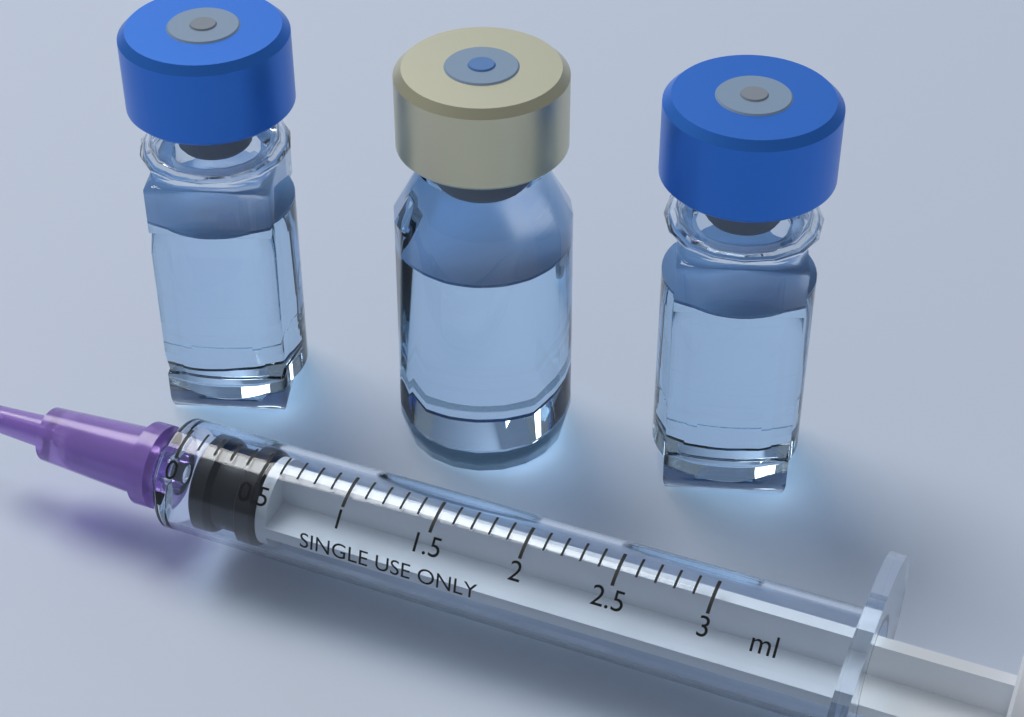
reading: 0.1 ml
